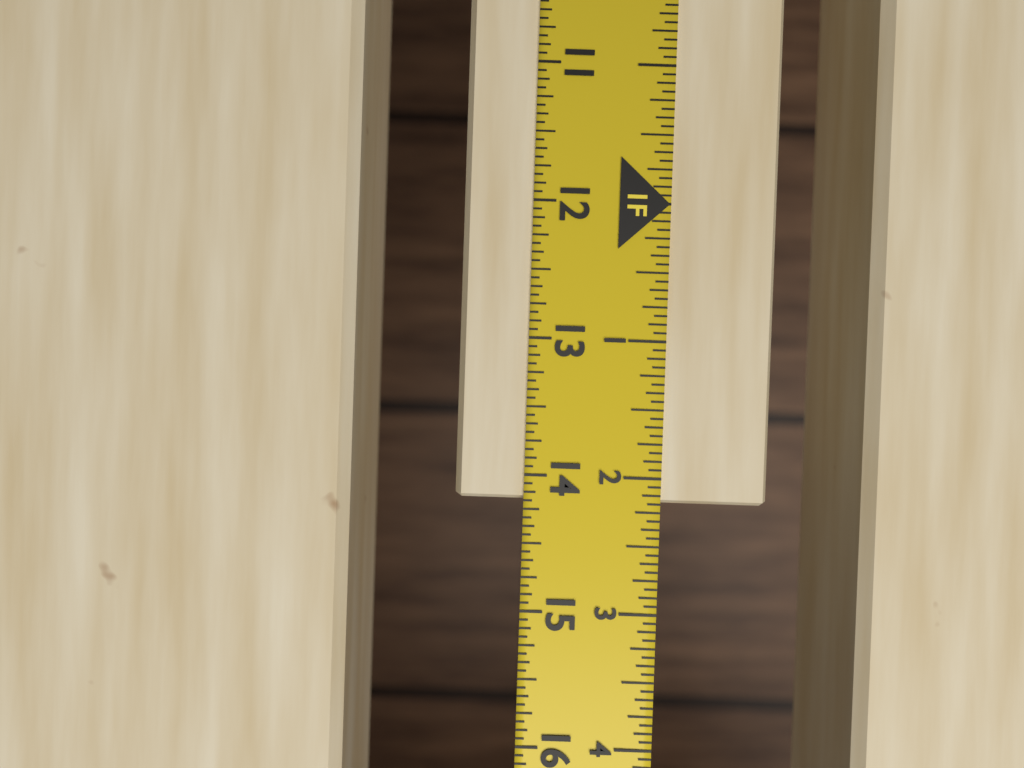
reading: 14.1875 in
